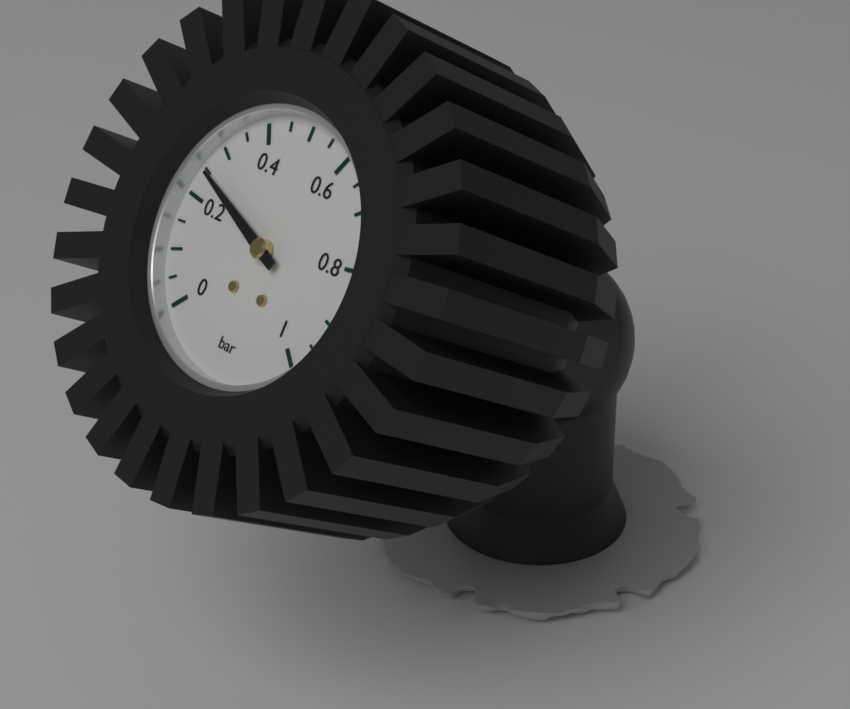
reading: 0.25 bar
